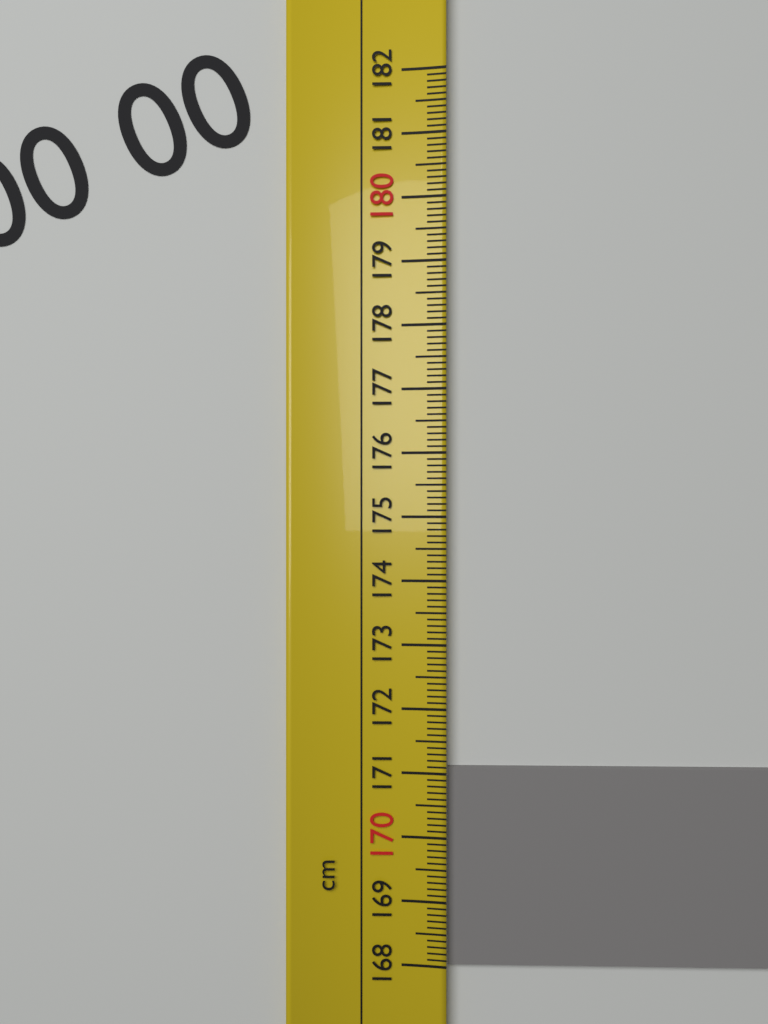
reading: 171.1 cm
